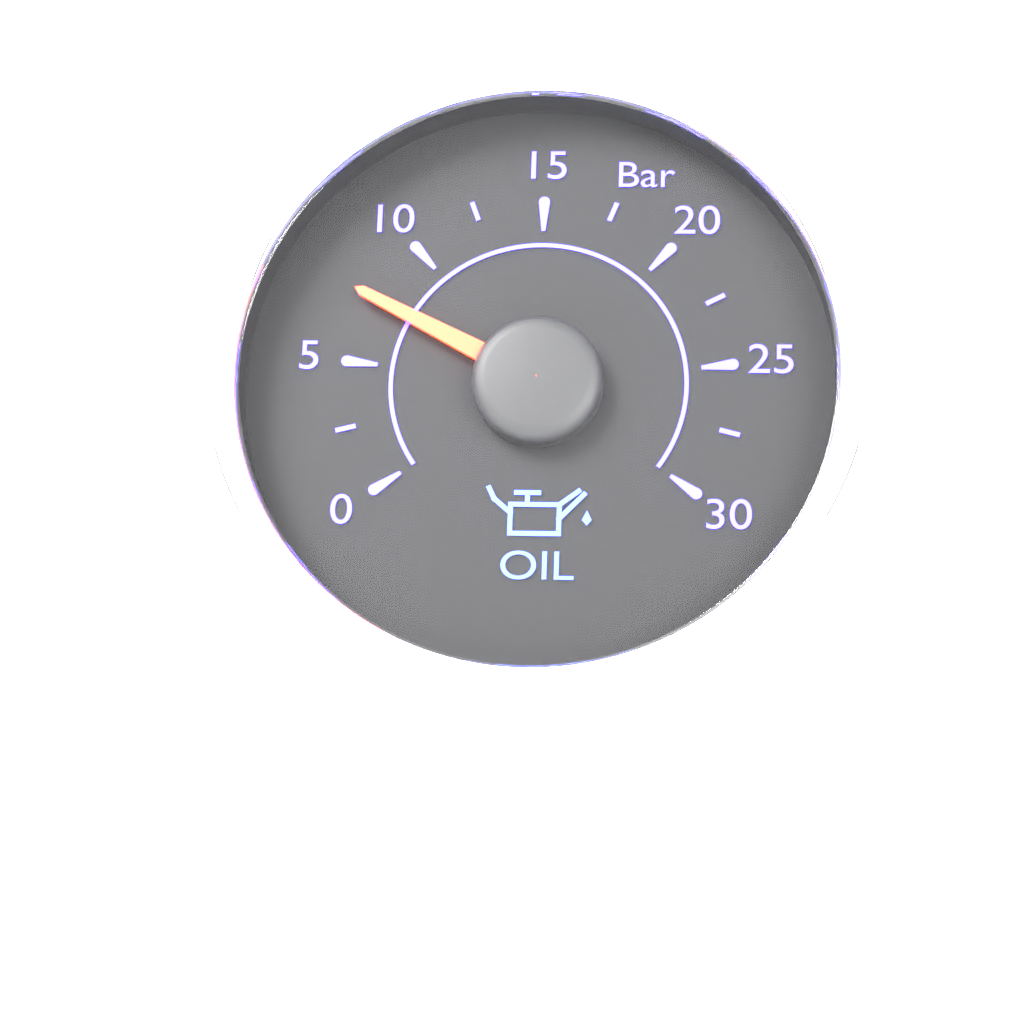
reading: 7.5 bar
